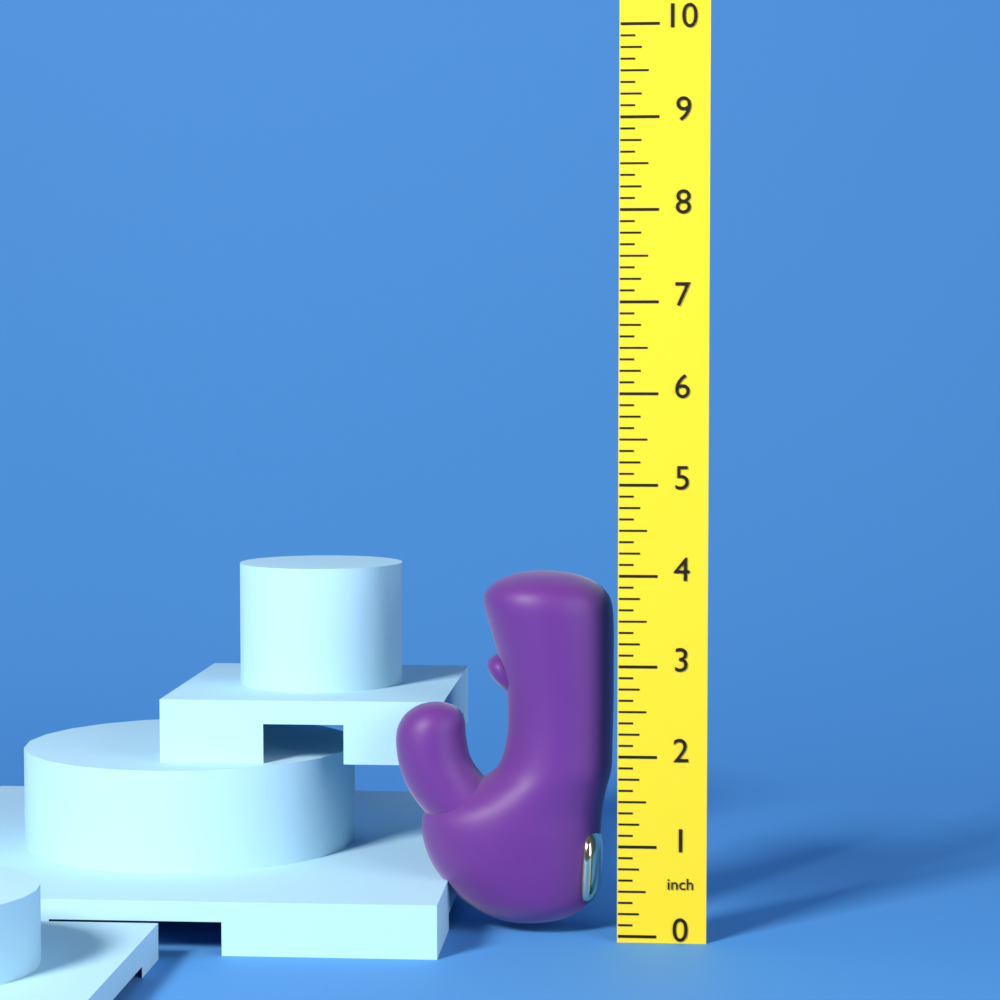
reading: 4.000 inch
